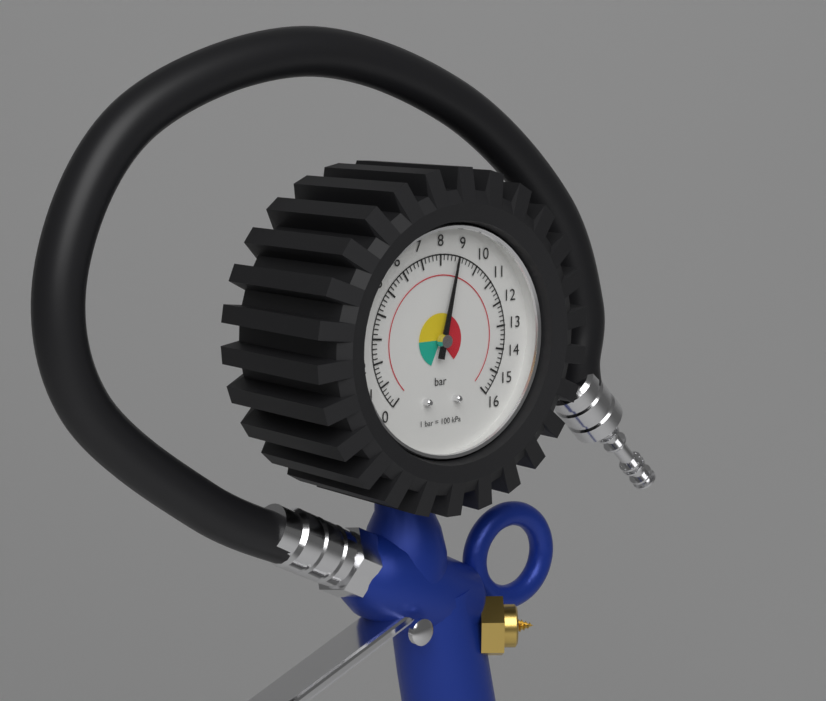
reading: 8.8 bar
